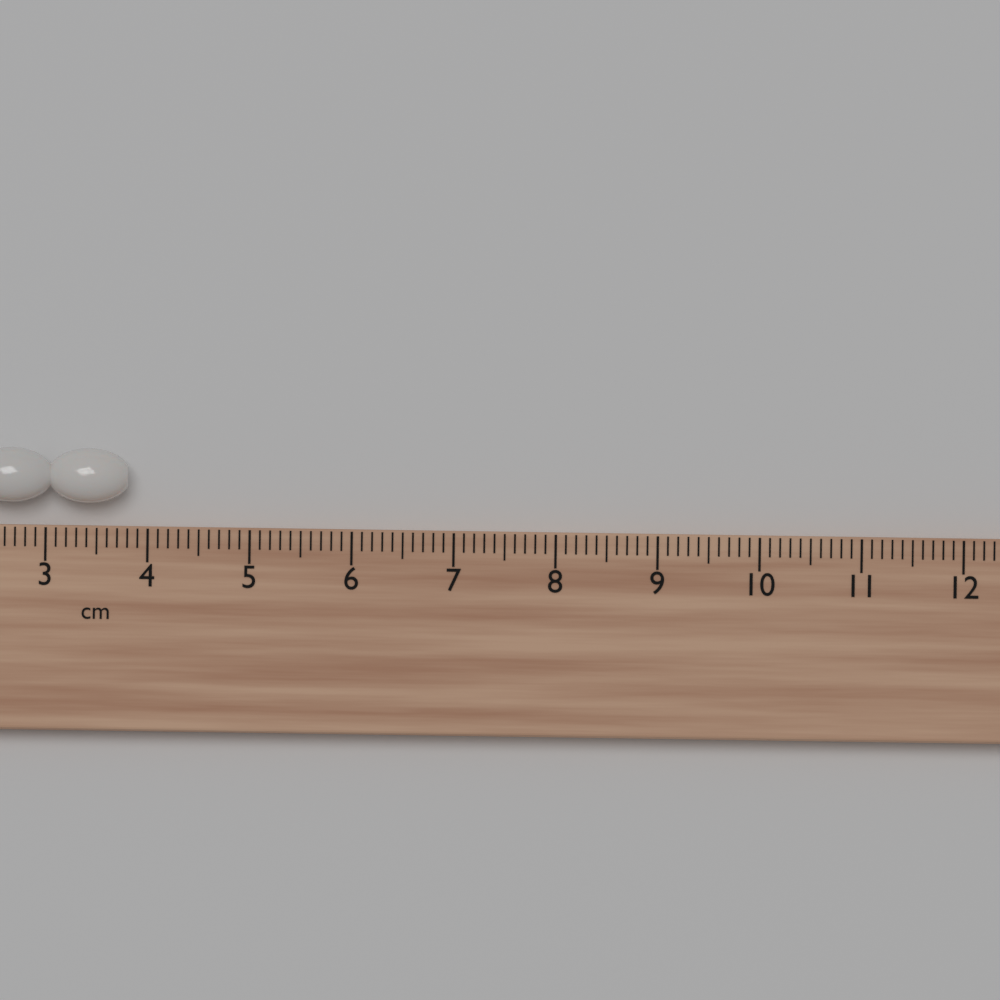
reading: 3.8 cm
